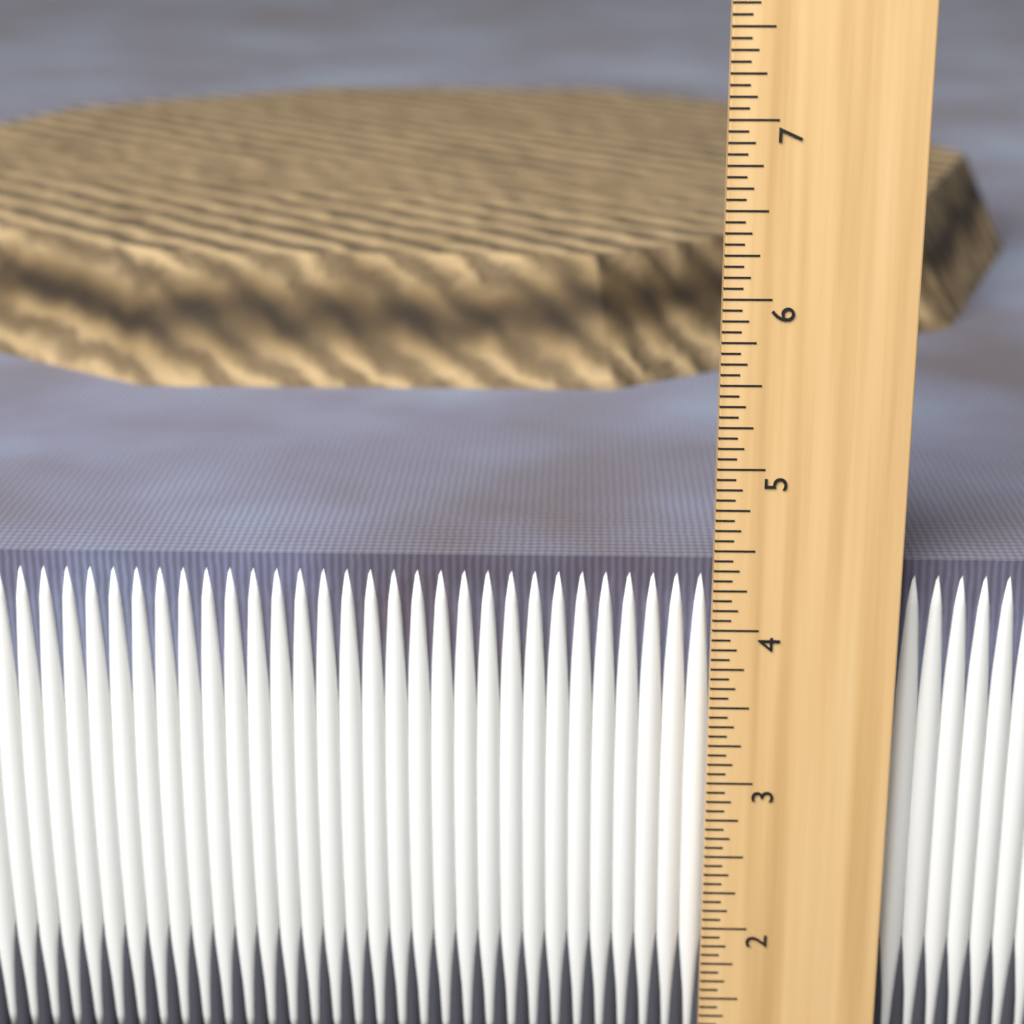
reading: 4.3750 in
